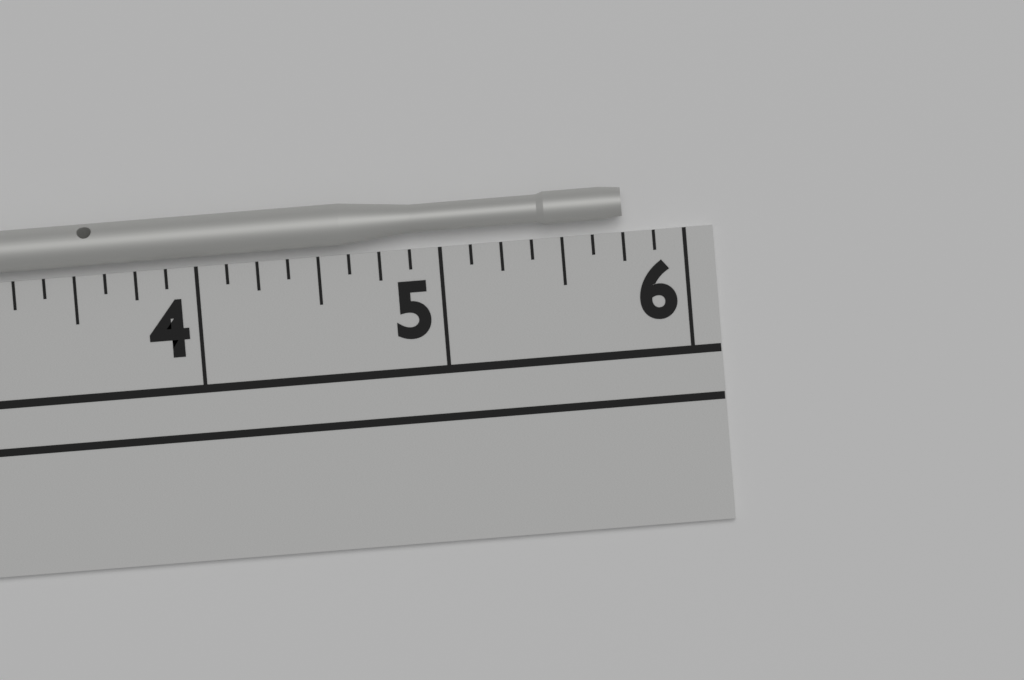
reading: 5.750 in
